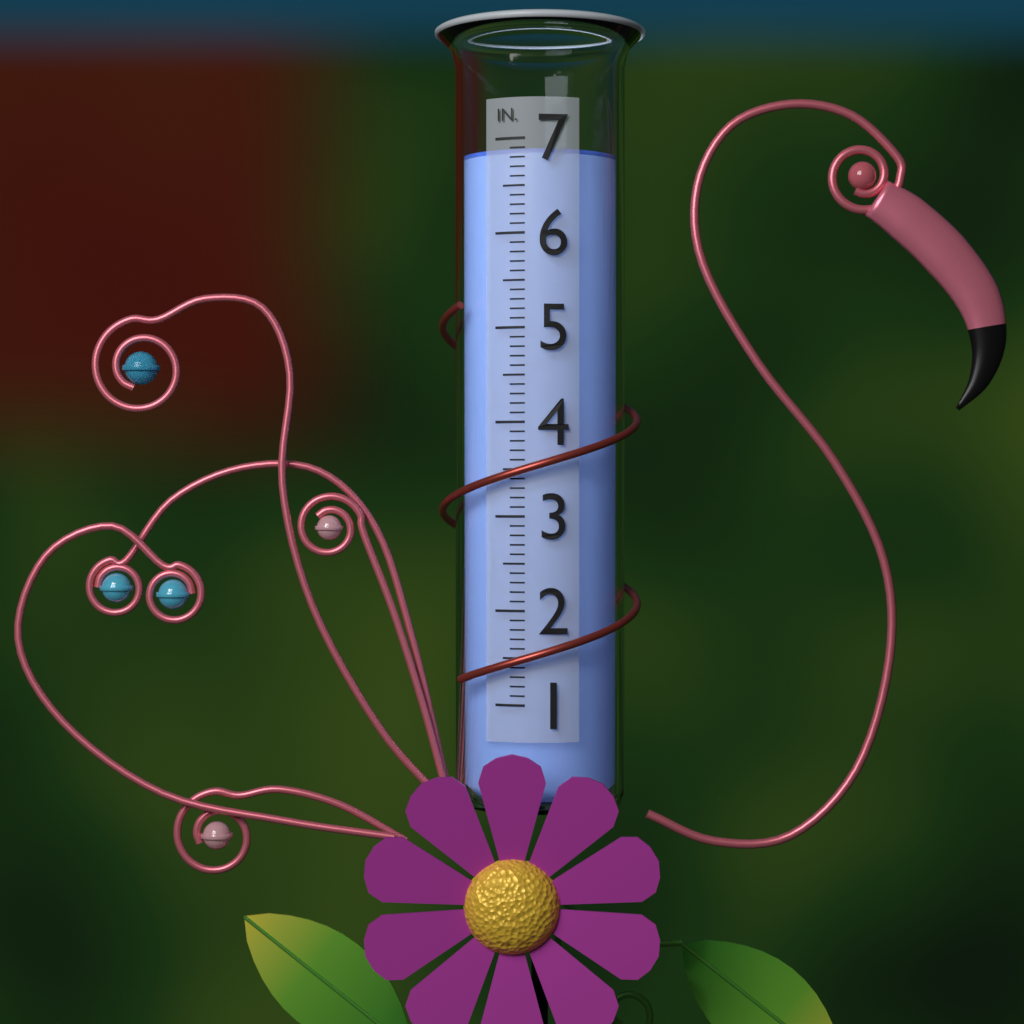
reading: 6.9 in
